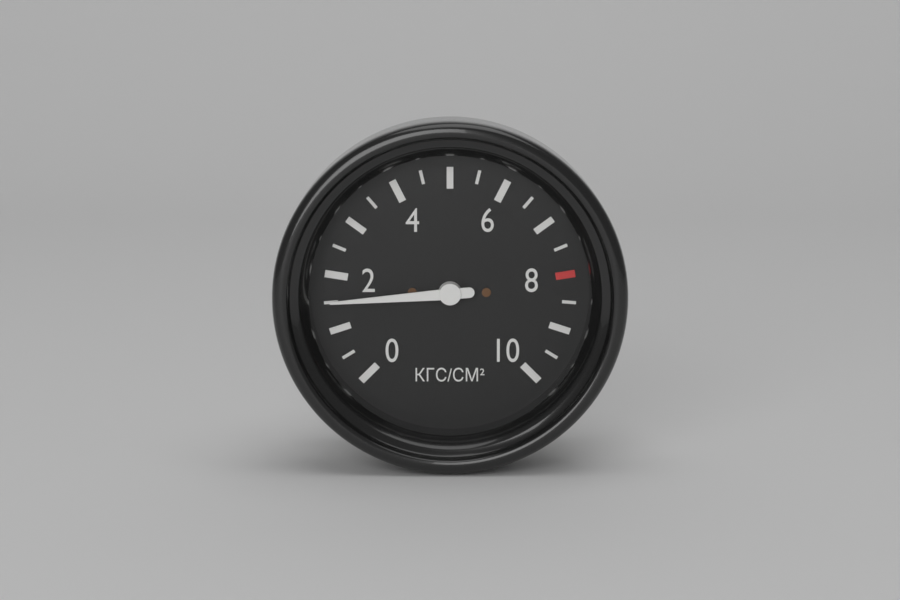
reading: 1.5 кгс/см²
